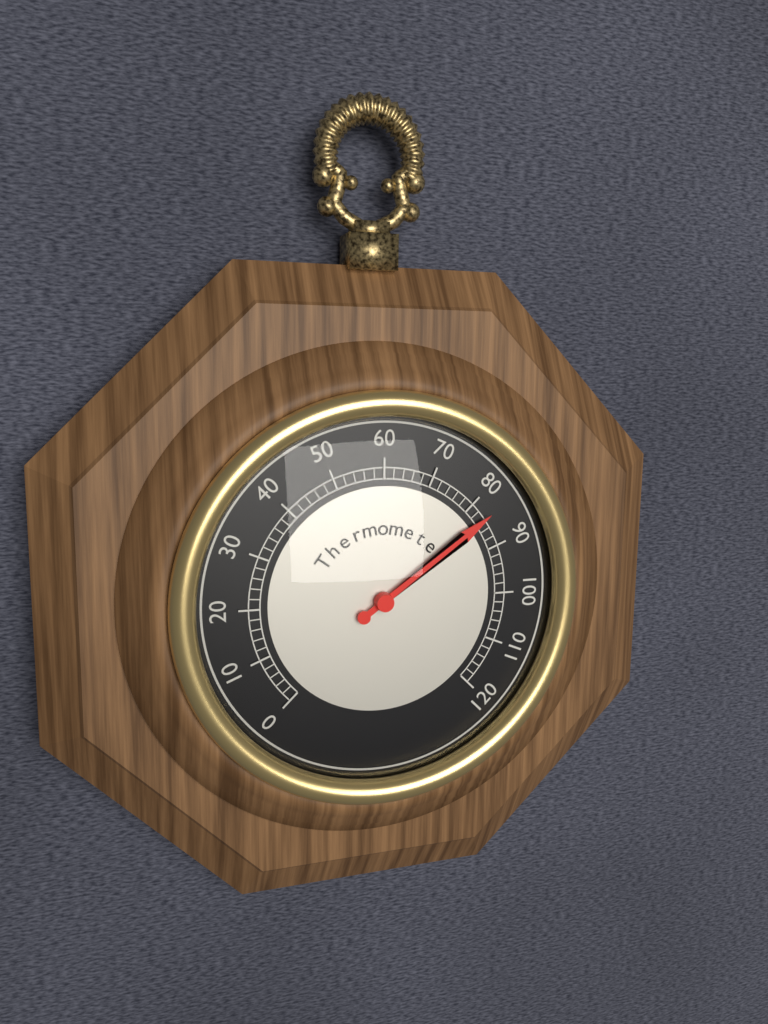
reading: 84 (no unit)
